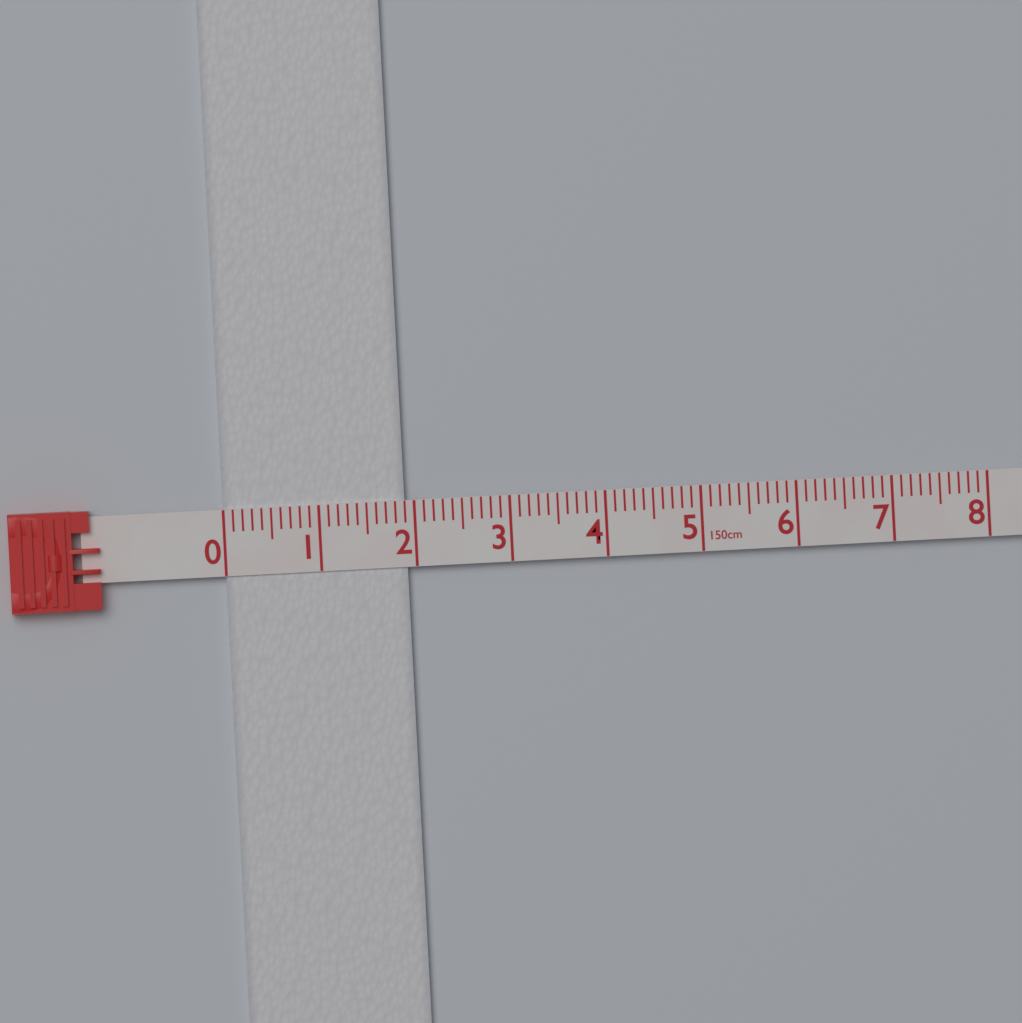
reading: 1.9 cm
